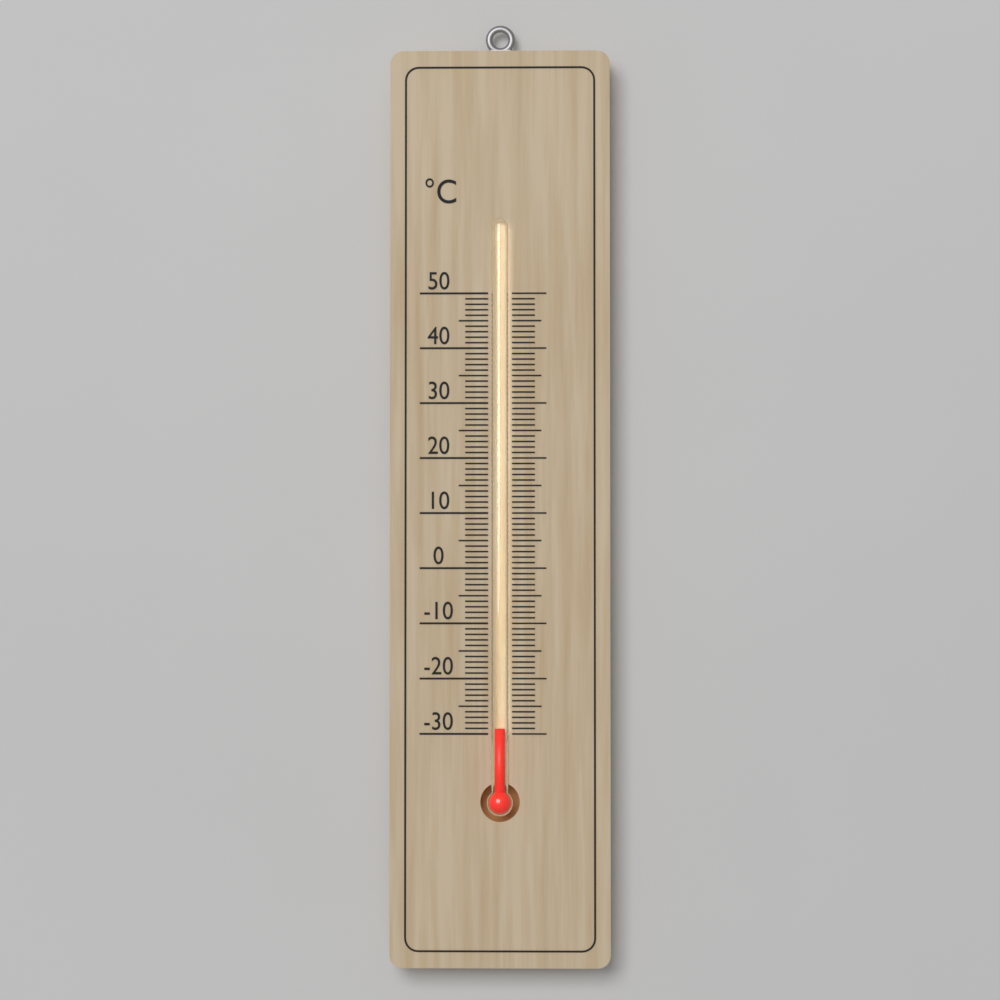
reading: -29 °C
